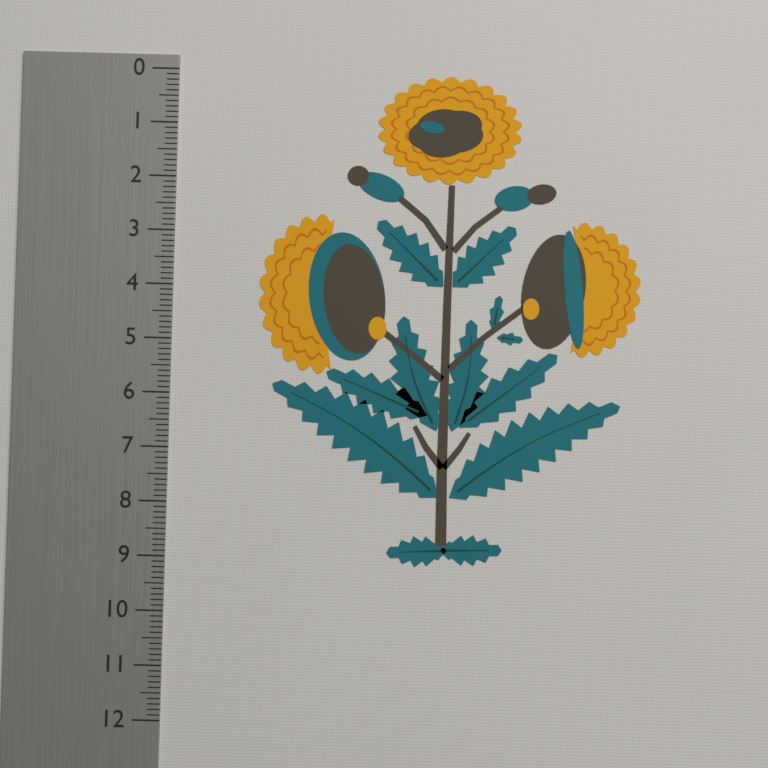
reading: 9.1 (no unit)
